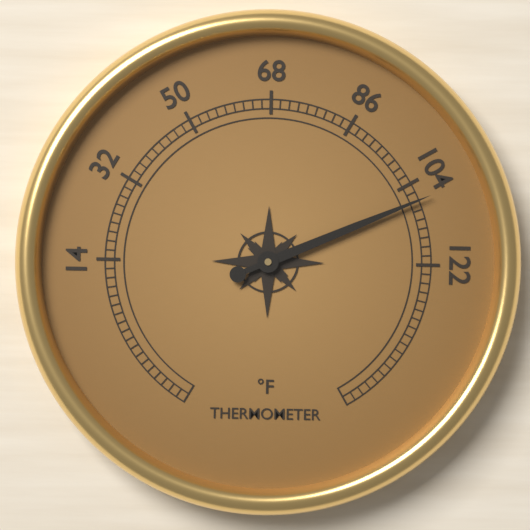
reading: 108 °F
